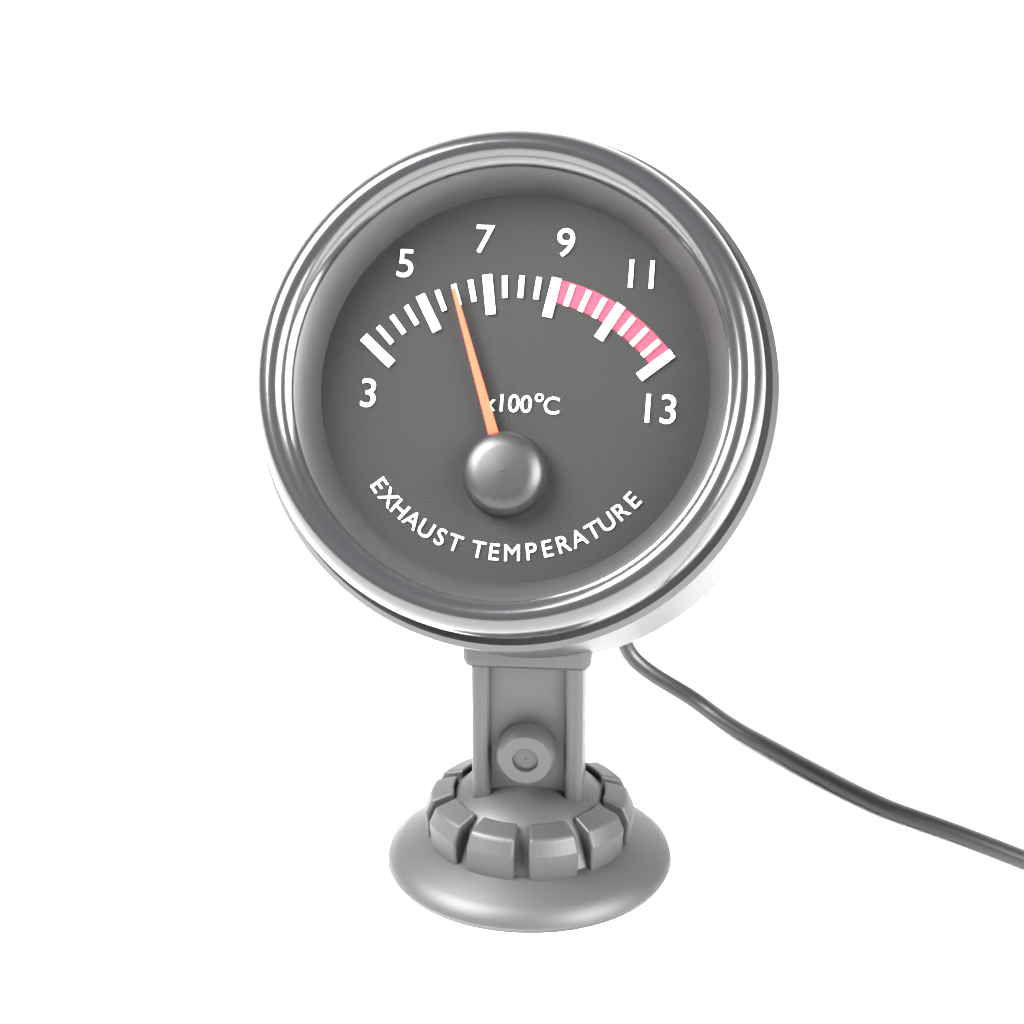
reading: 6.0 x100°C
